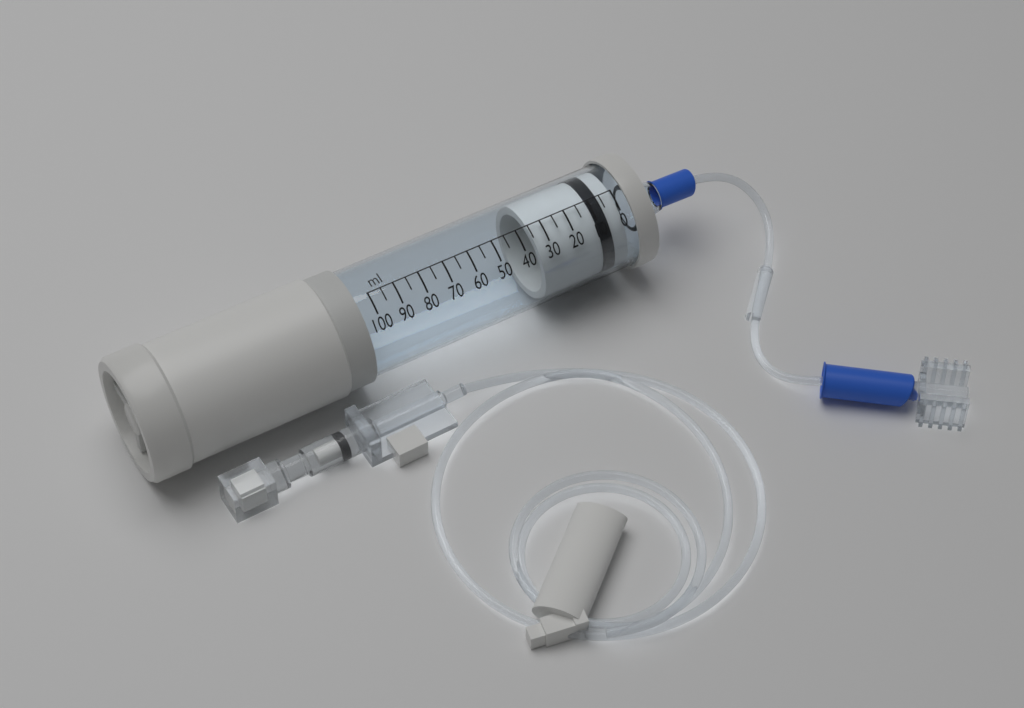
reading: 0 ml
